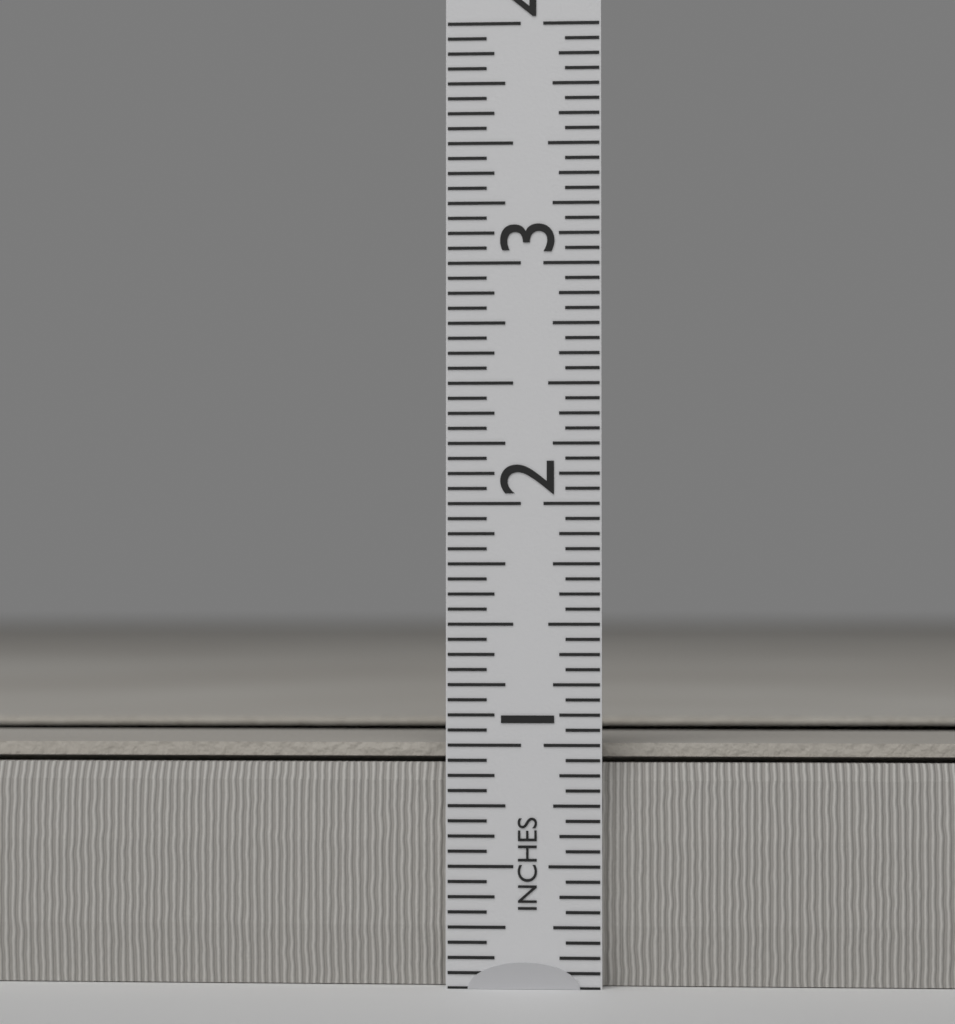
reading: 1.0000 in
